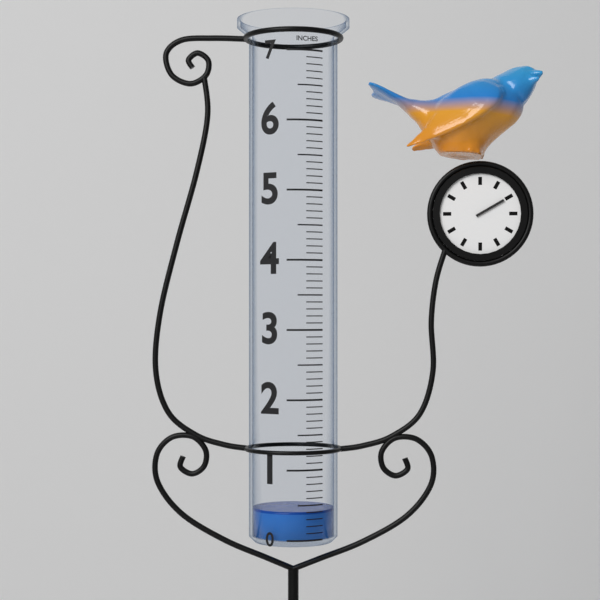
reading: 0.4 in
